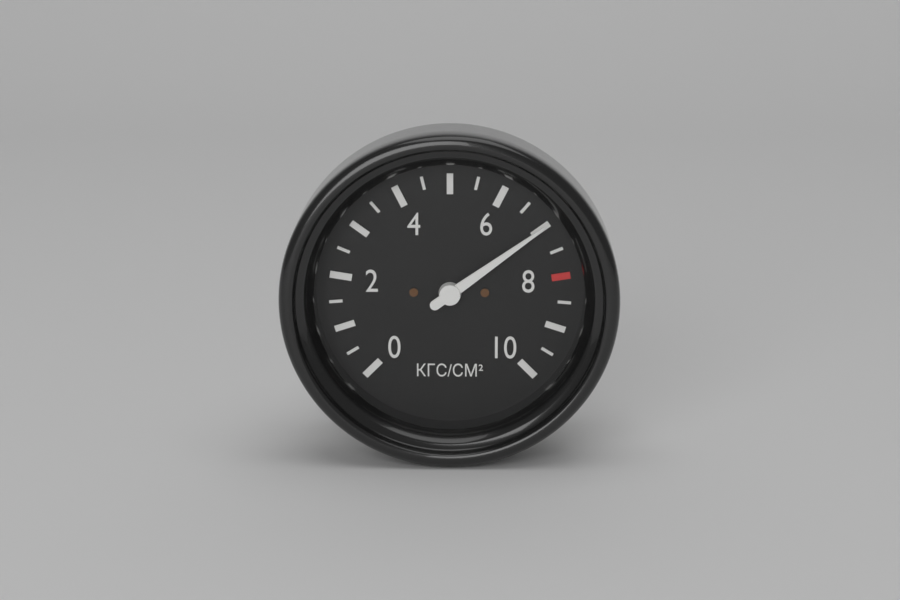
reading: 7.0 кгс/см²
